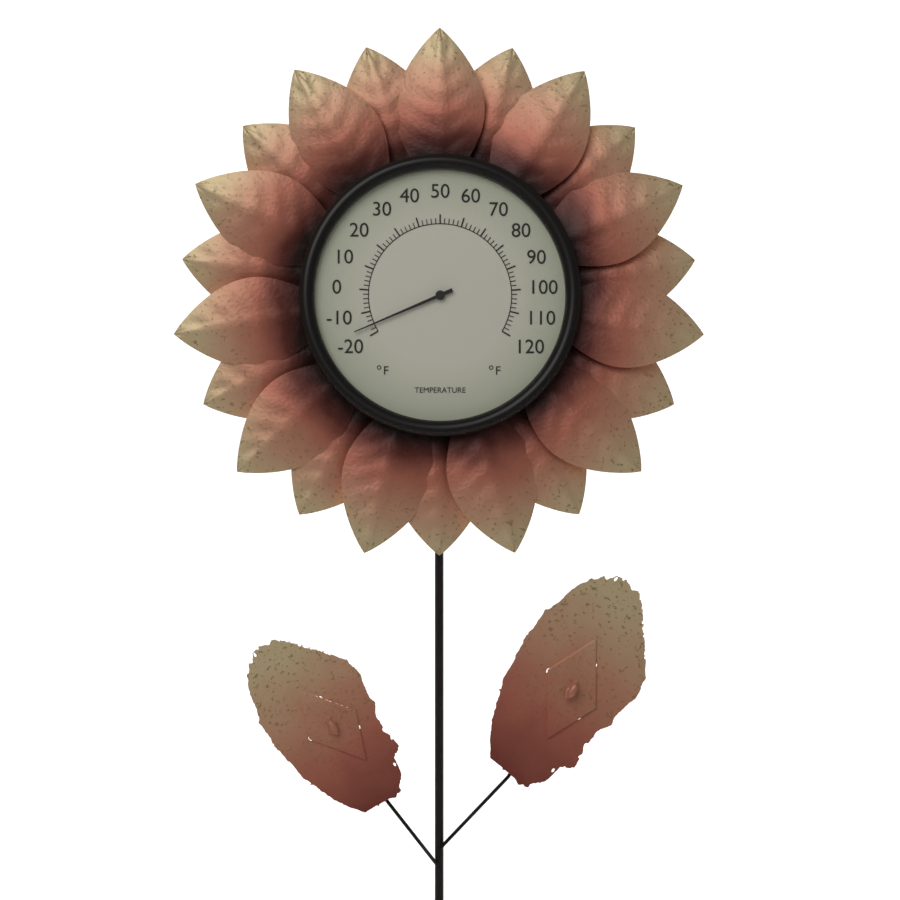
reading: -16 °F
